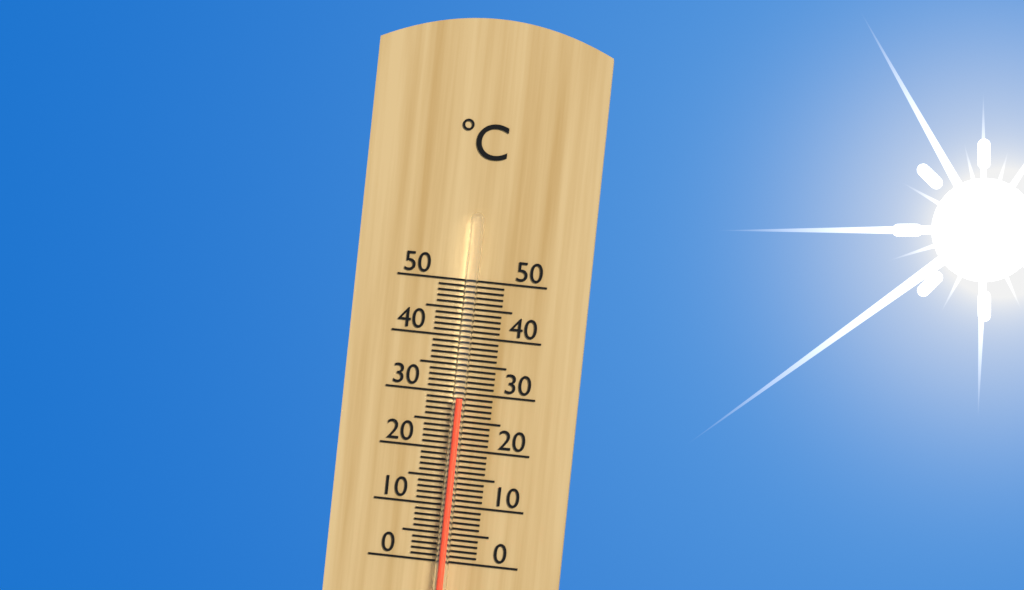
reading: 29 °C
